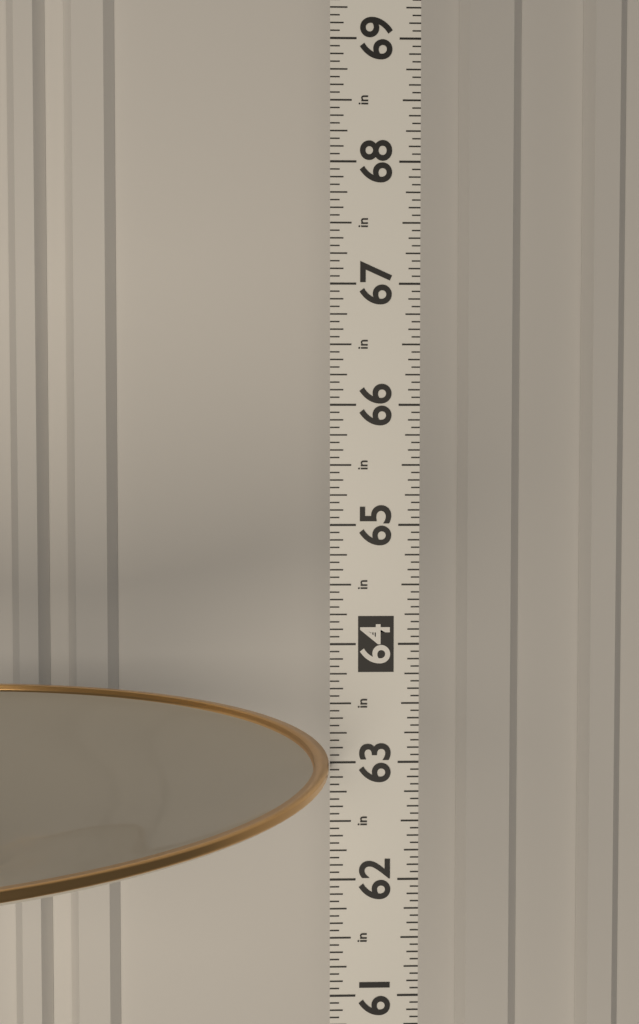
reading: 63.0000 in
